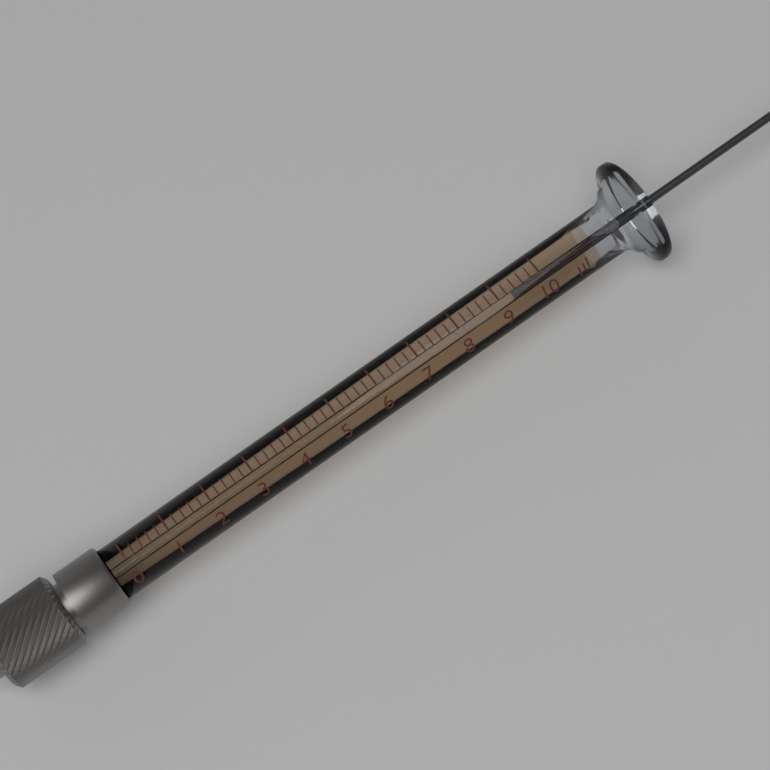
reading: 9.4 µl
